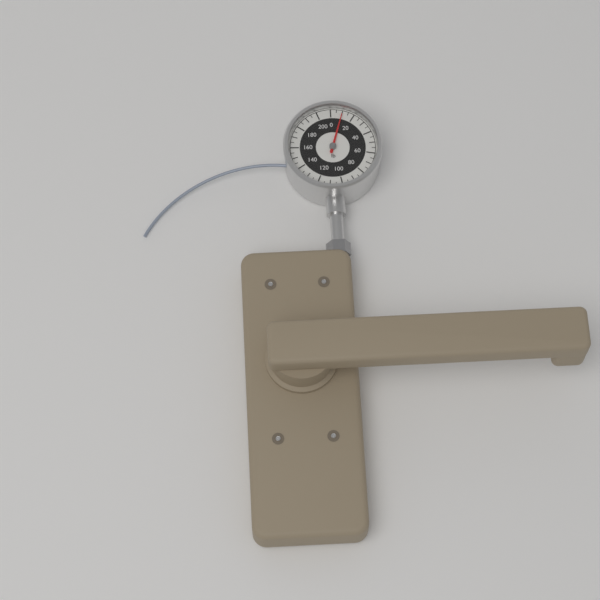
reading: 10 lb
